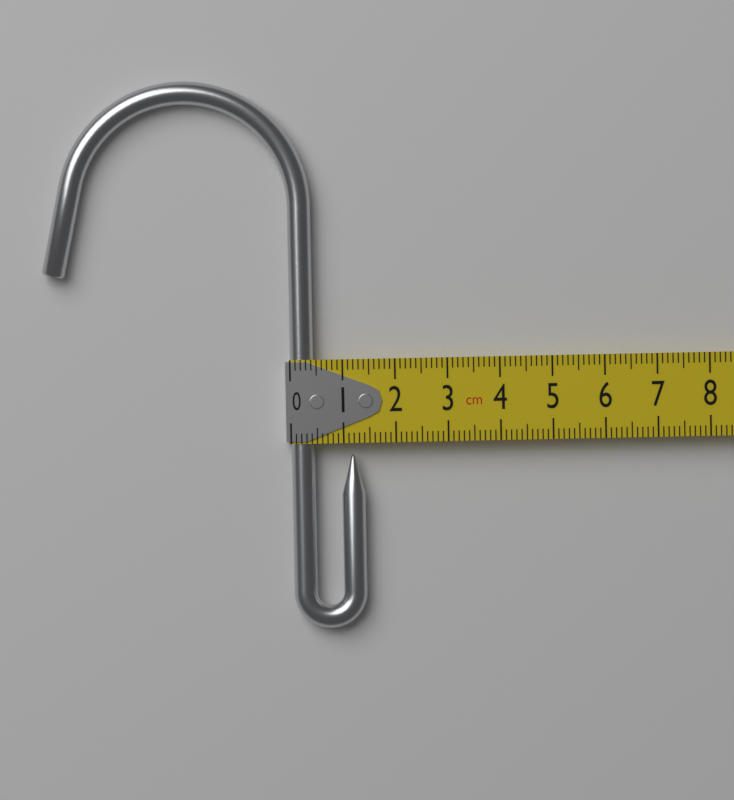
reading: 1.4 cm
